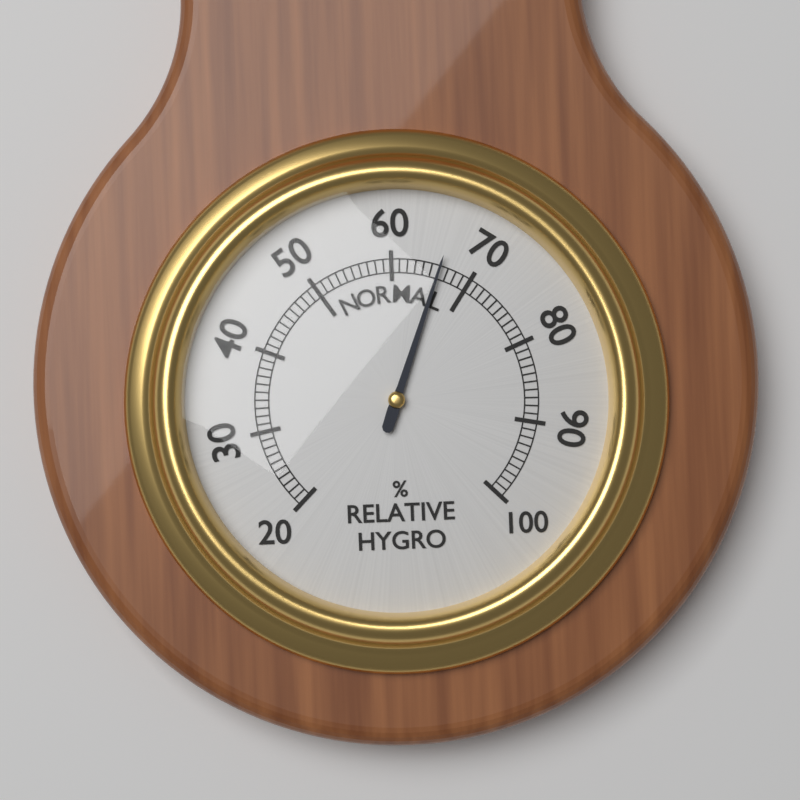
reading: 66 %
